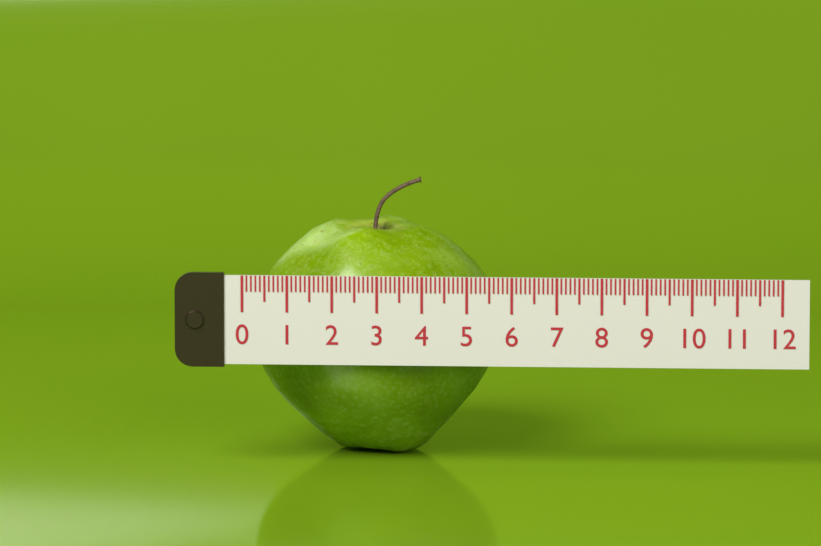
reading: 5.6 (no unit)
